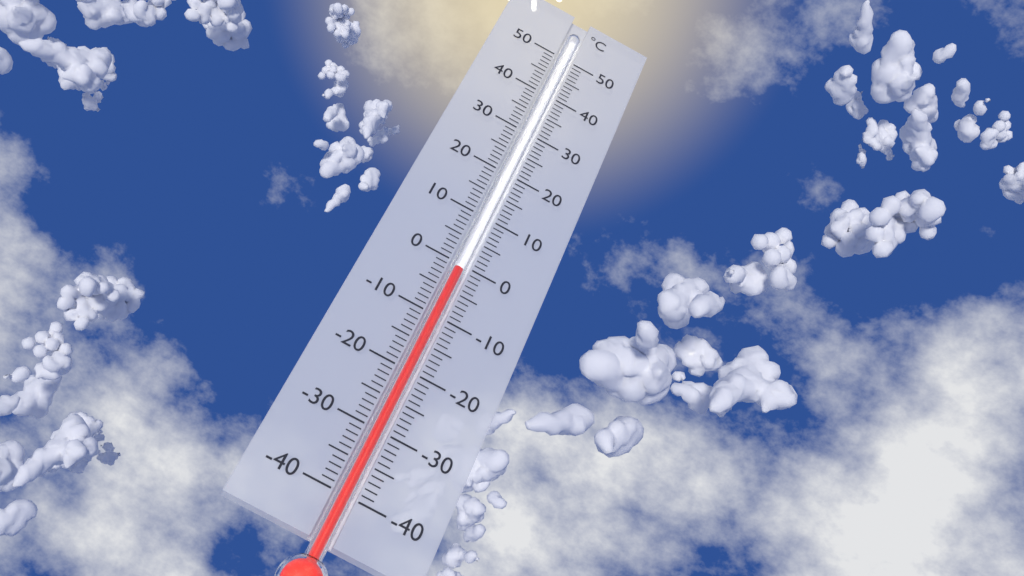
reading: -1 °C
